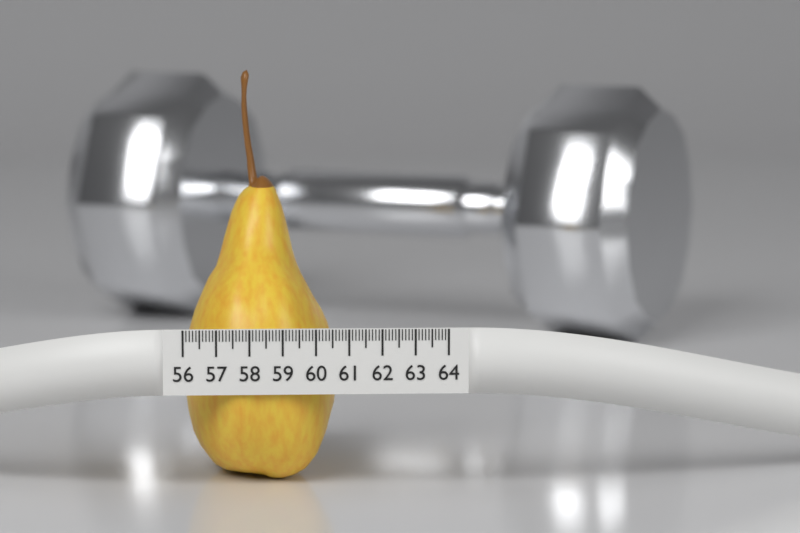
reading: 60.7 (no unit)
